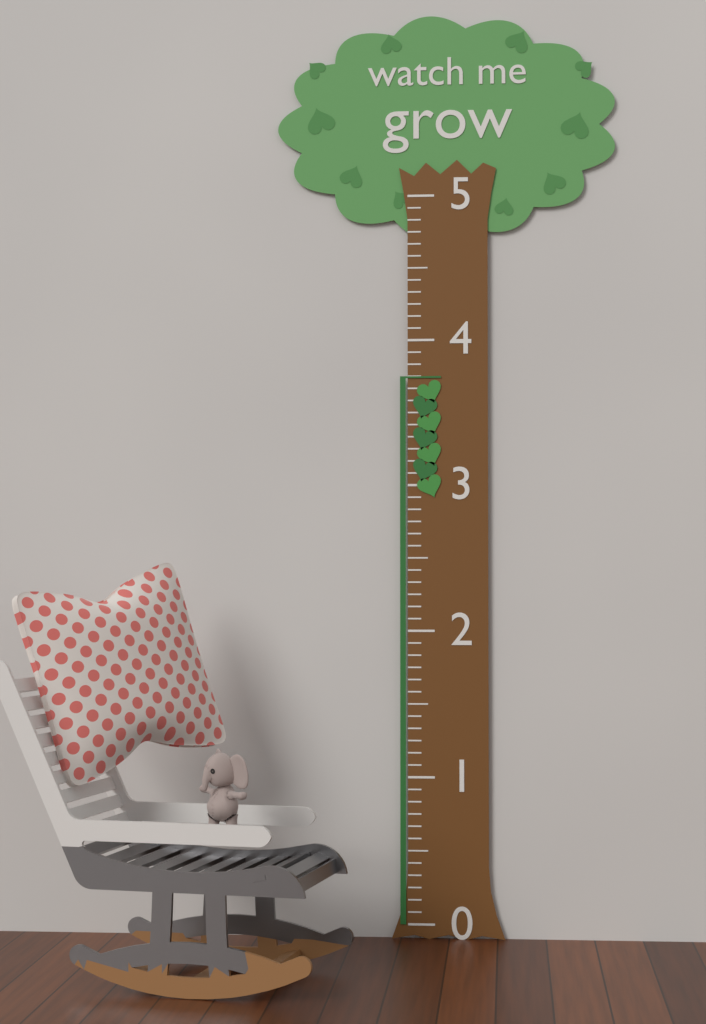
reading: 3.750000 (no unit)
